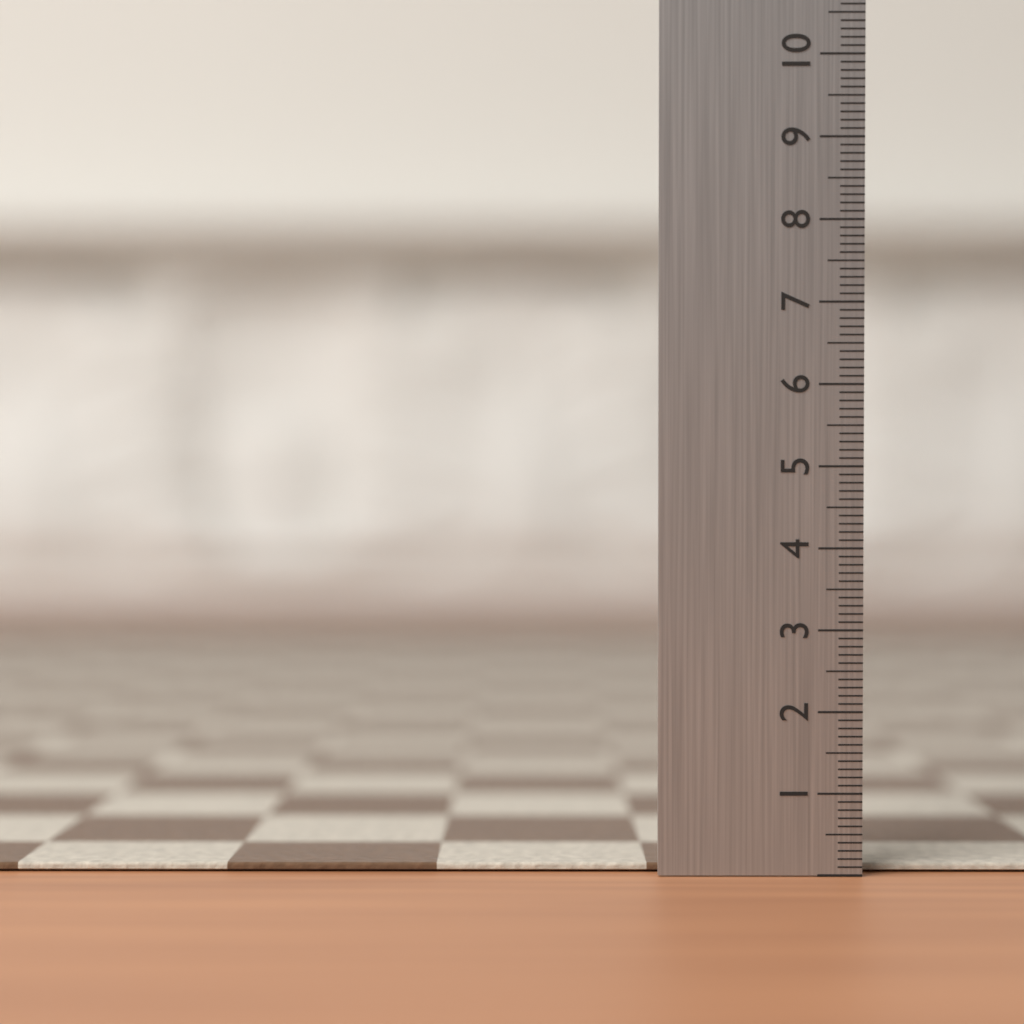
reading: 0.1 (no unit)
